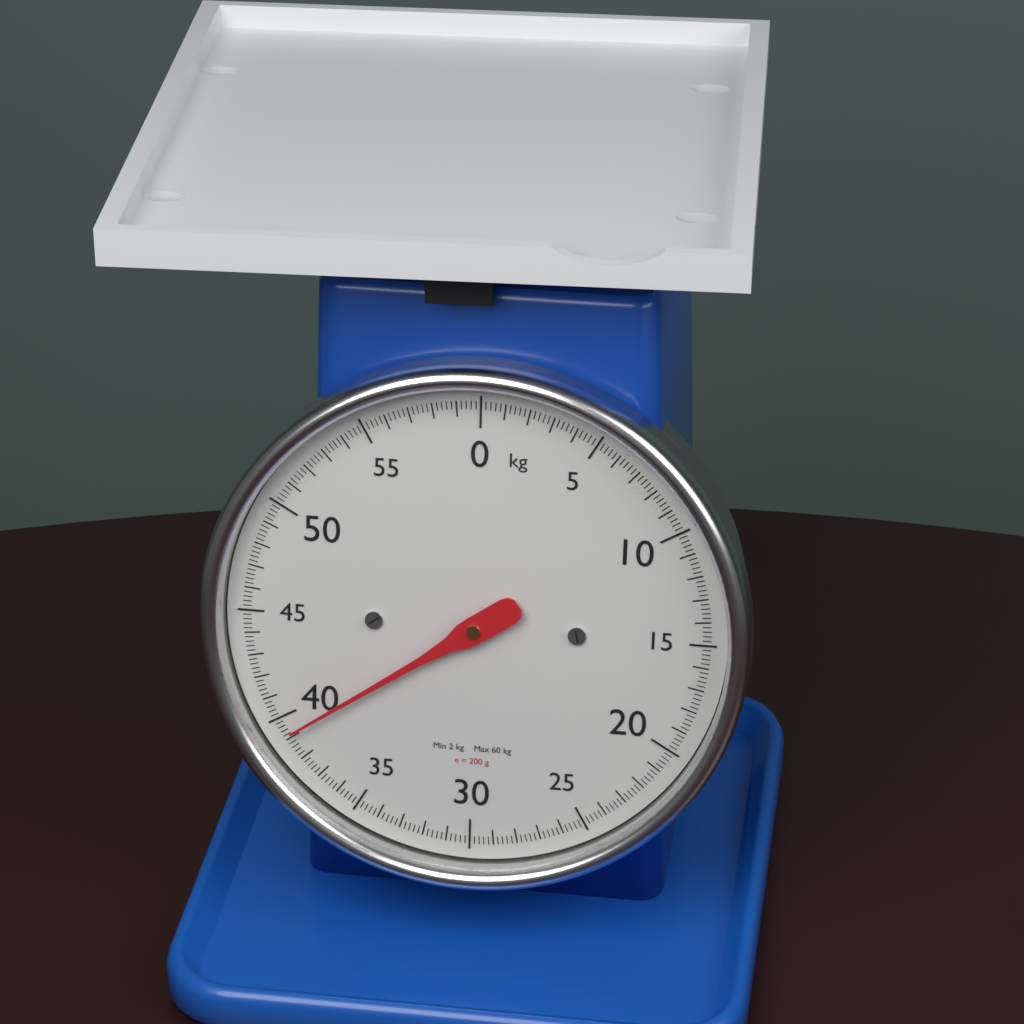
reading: 39.2 kg
